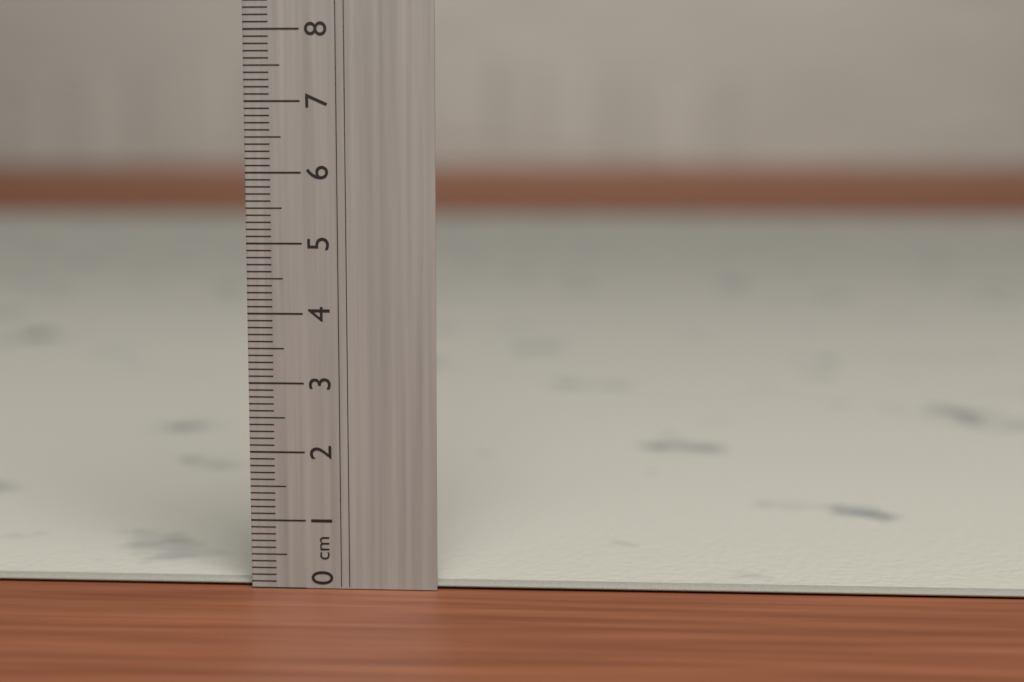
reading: 0.1 cm
